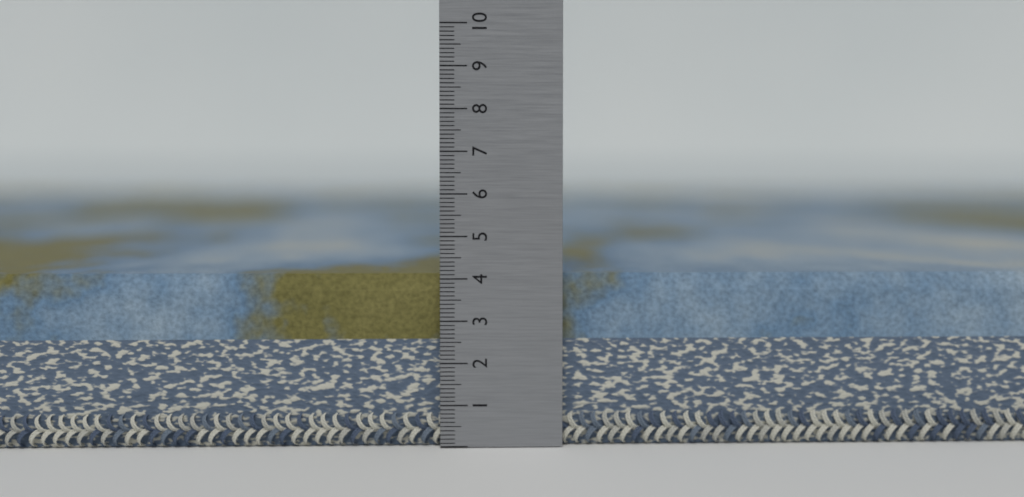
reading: 4.1 (no unit)
